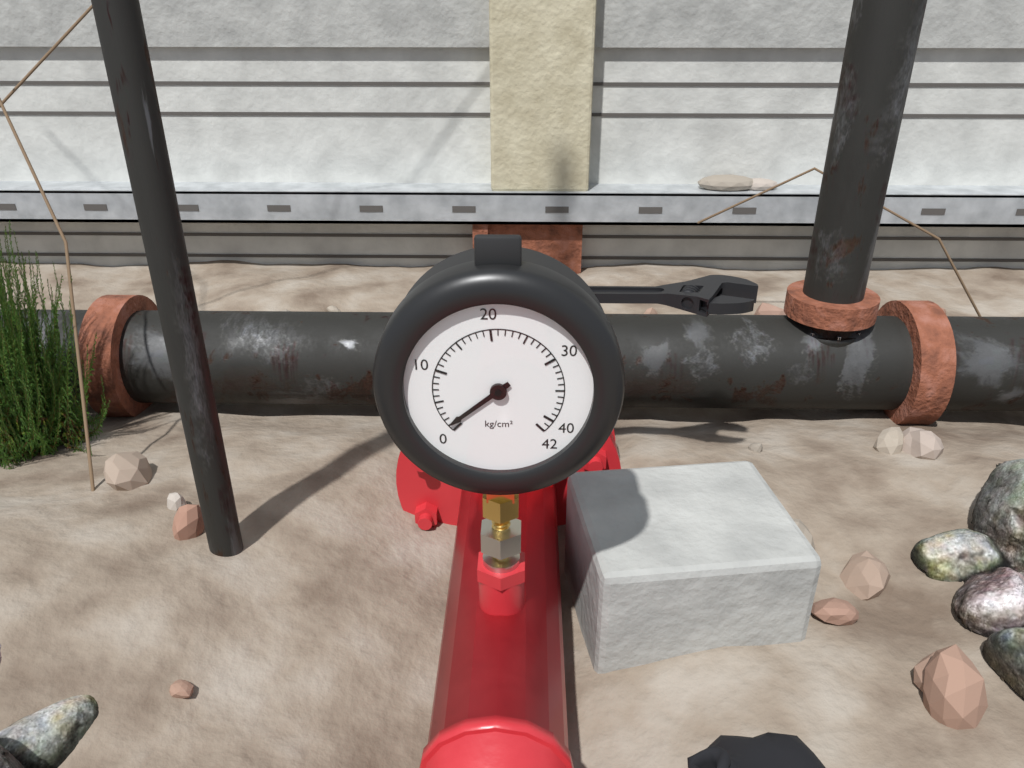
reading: 1 kg/cm²
